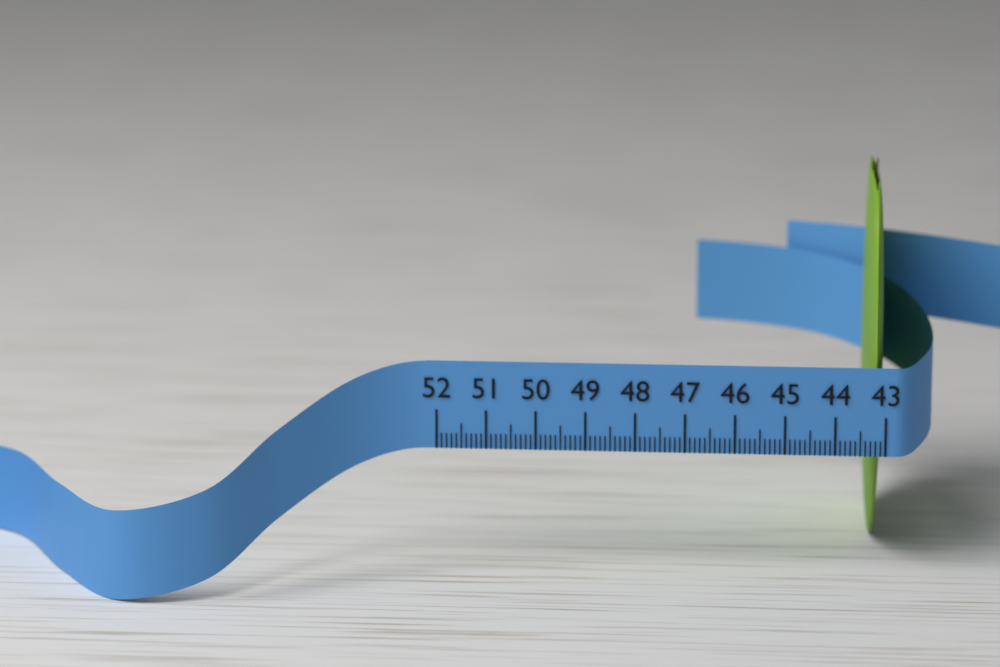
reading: 43.4 (no unit)
